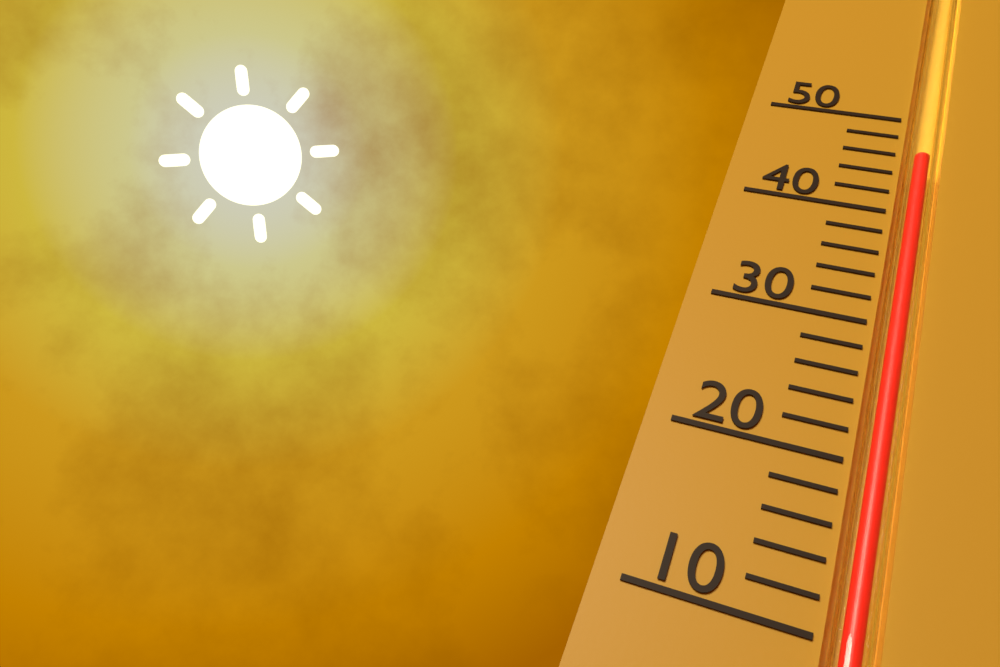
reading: 46 (no unit)
